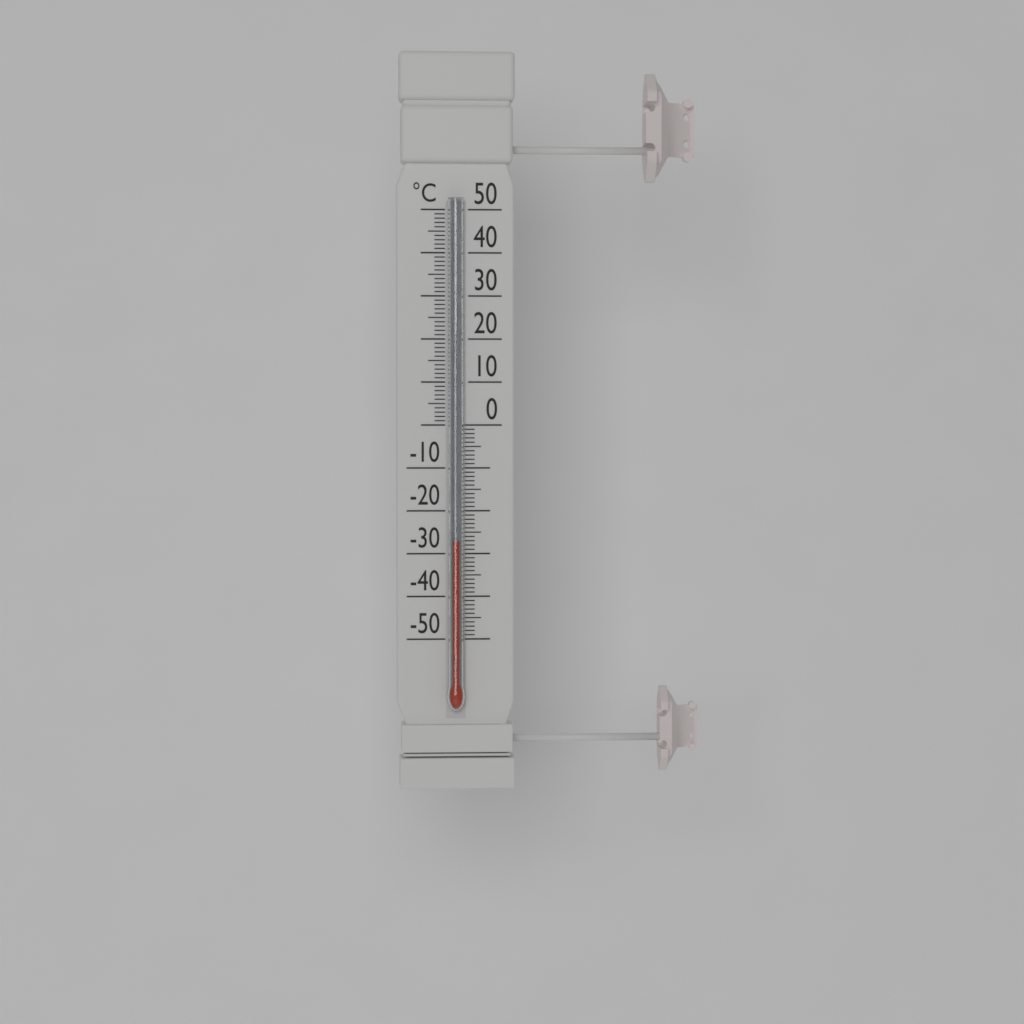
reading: -27 °C
